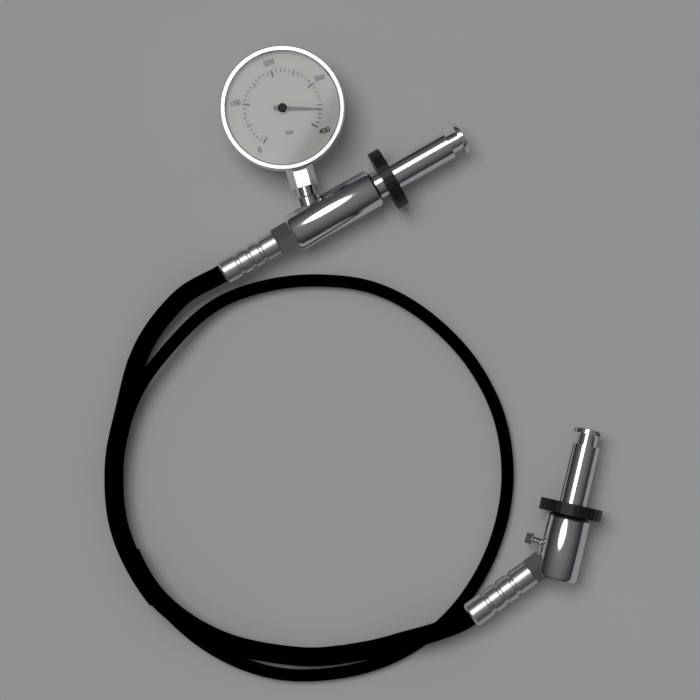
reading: 360 bar
